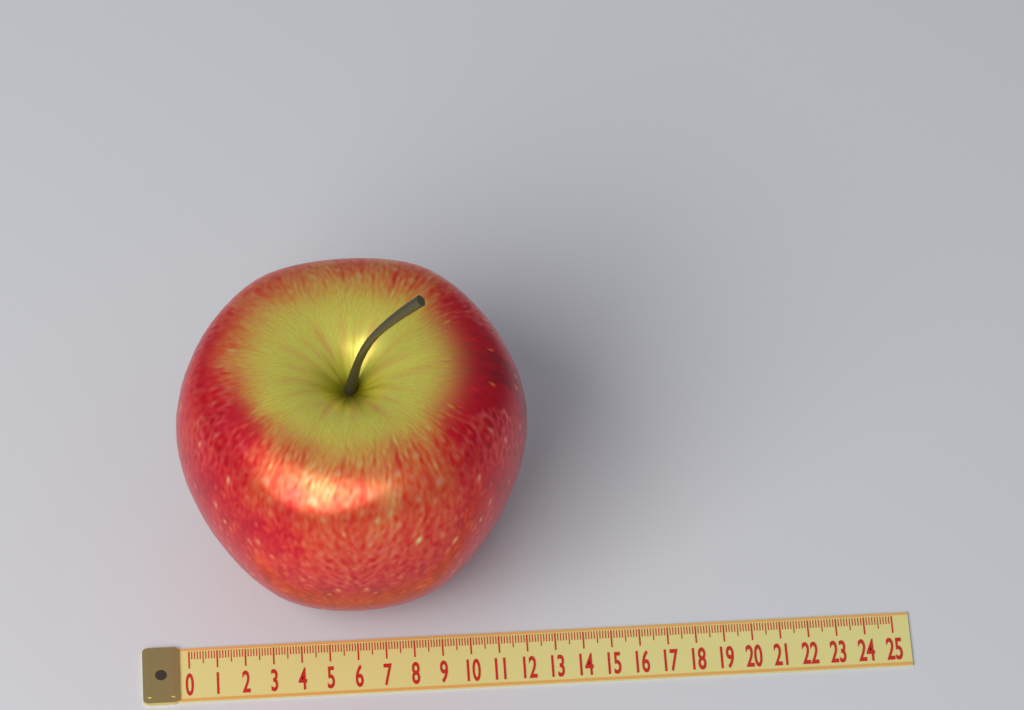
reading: 12.3 (no unit)
